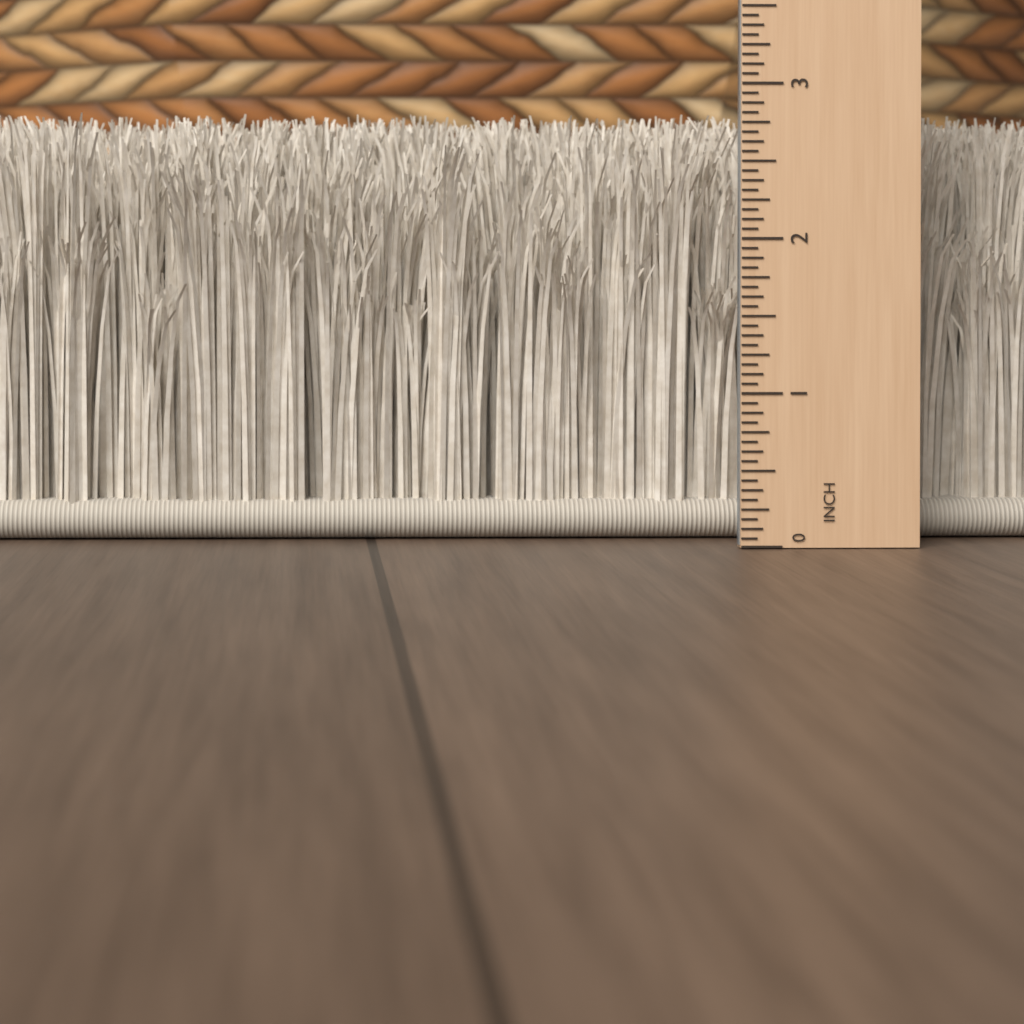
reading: 2.8750 in
